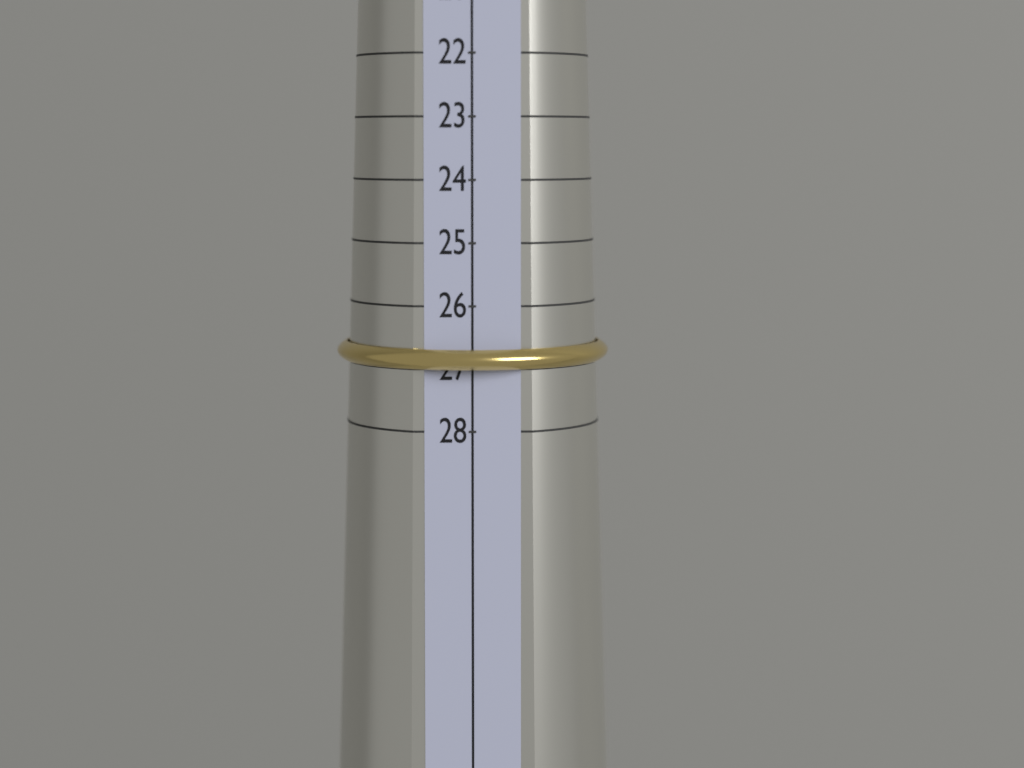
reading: 27 (no unit)
